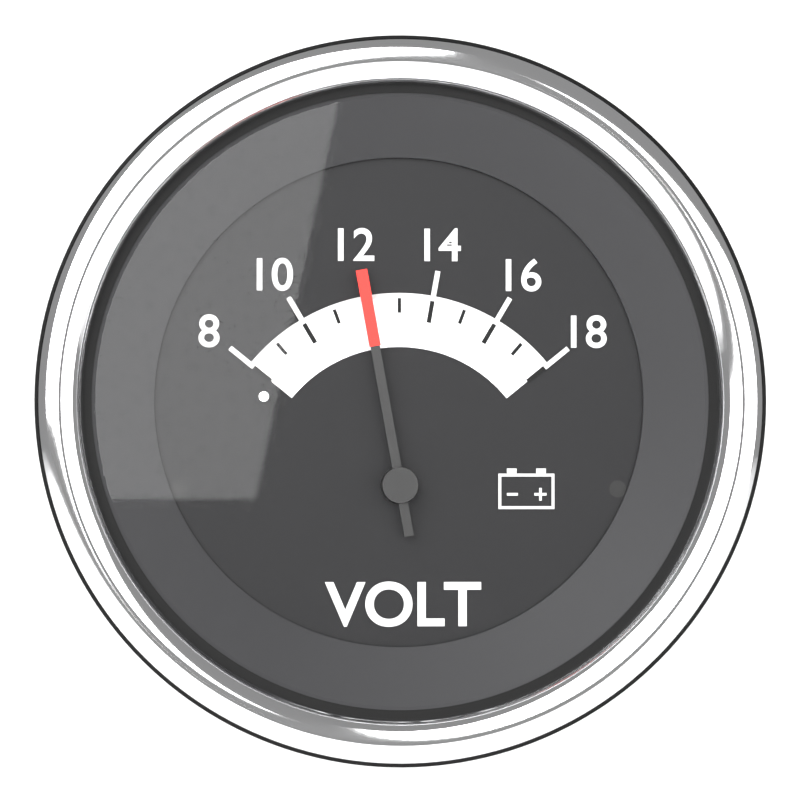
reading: 12 V
